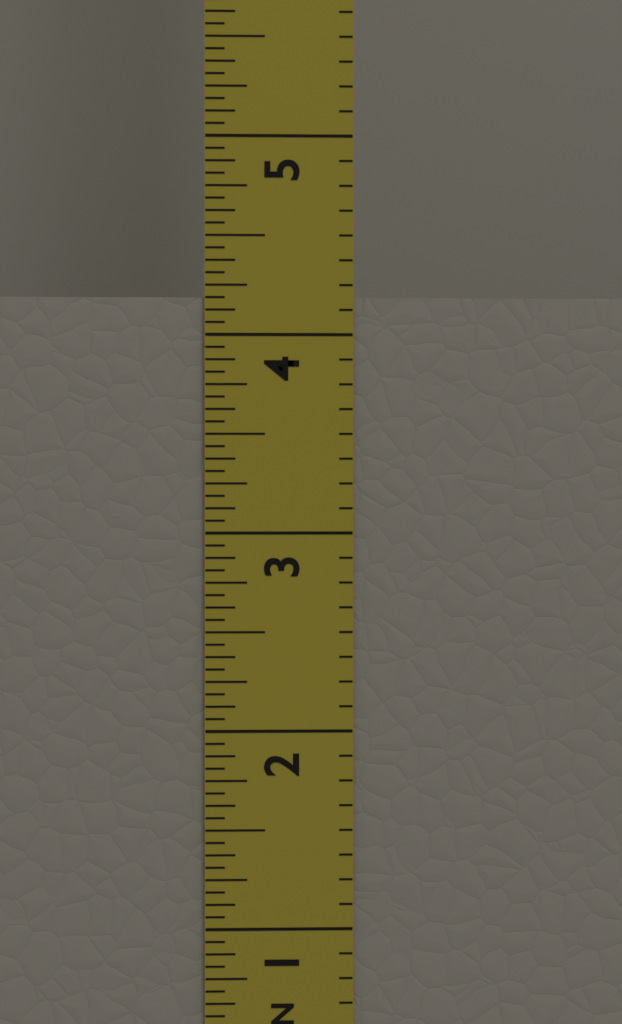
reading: 4.1875 in
